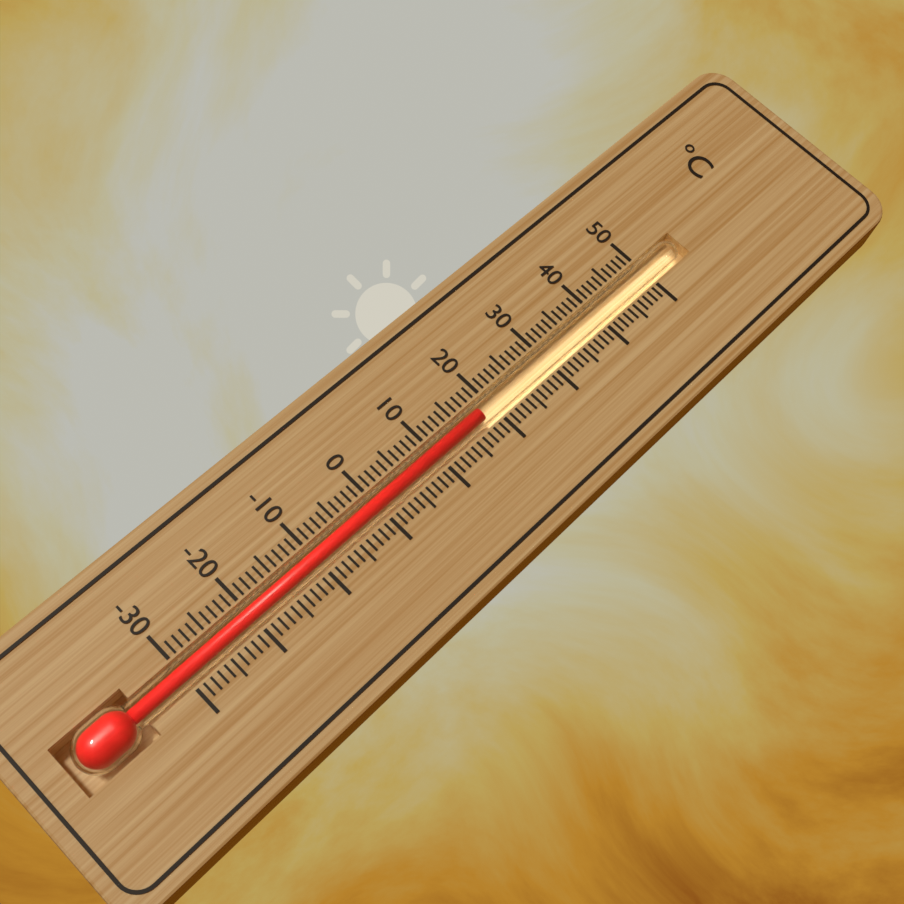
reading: 18 °C
